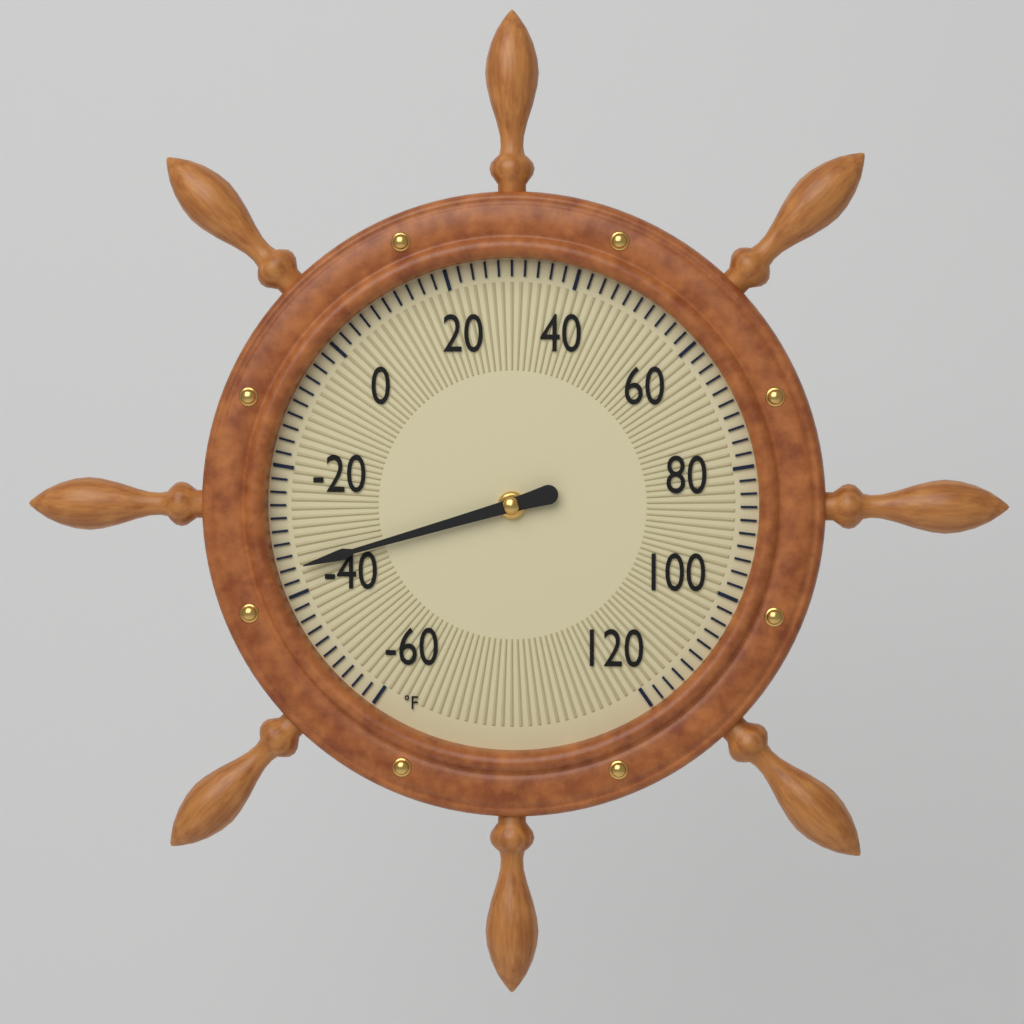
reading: -36 °F
